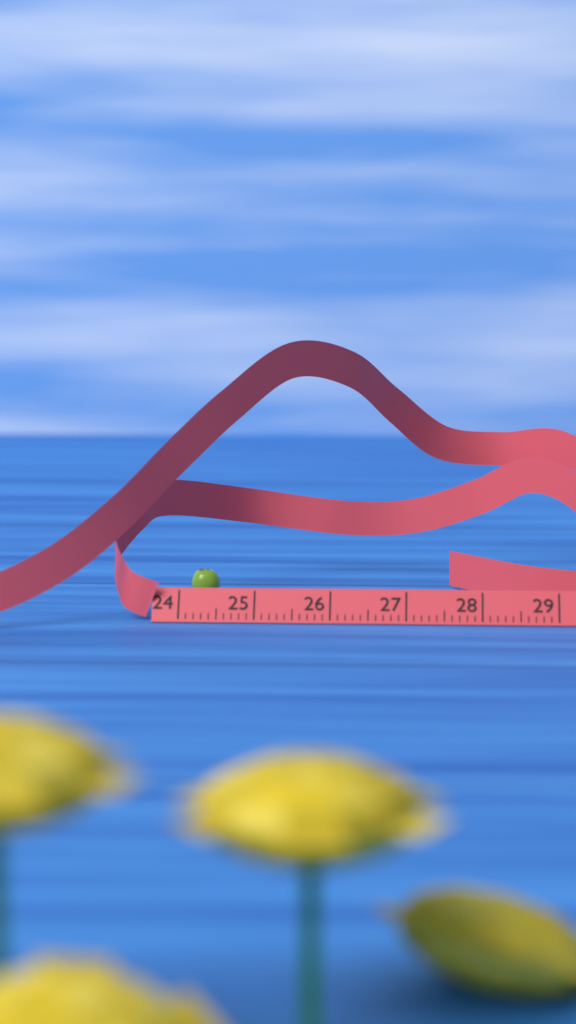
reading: 24.4 cm
